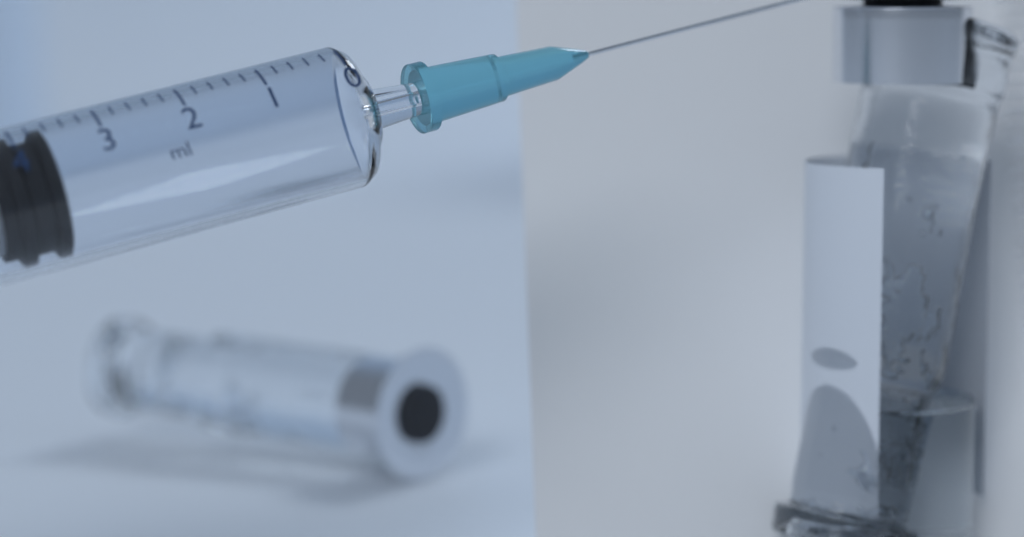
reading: 3.6 ml
